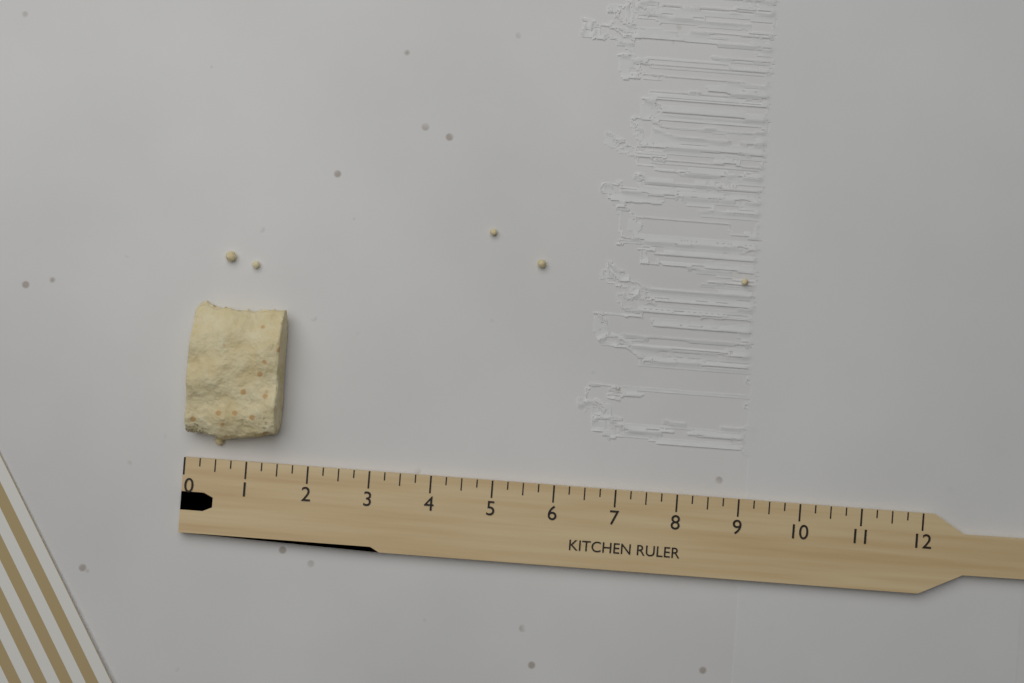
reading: 1.50 (no unit)
